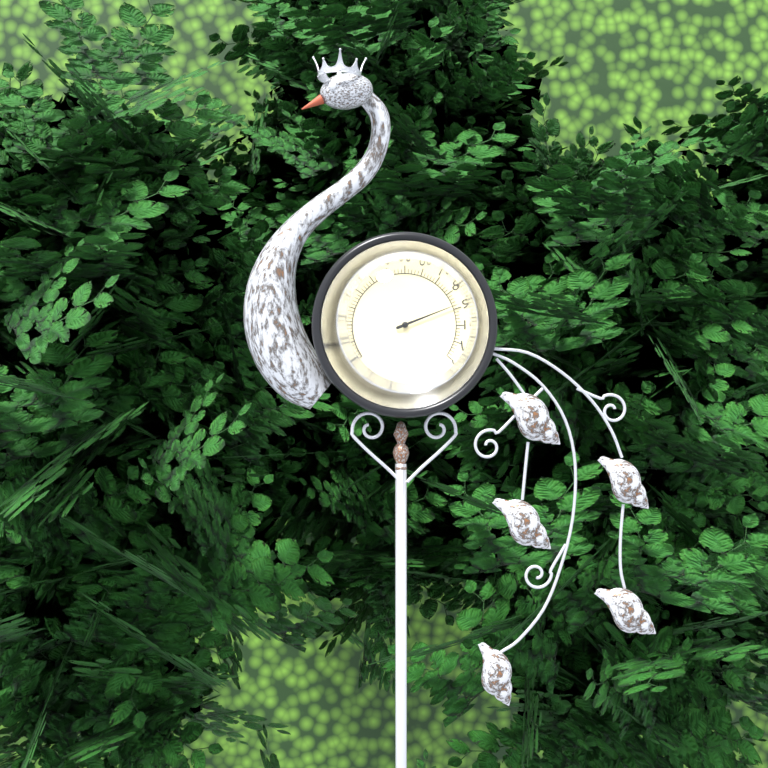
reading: 88 °F
